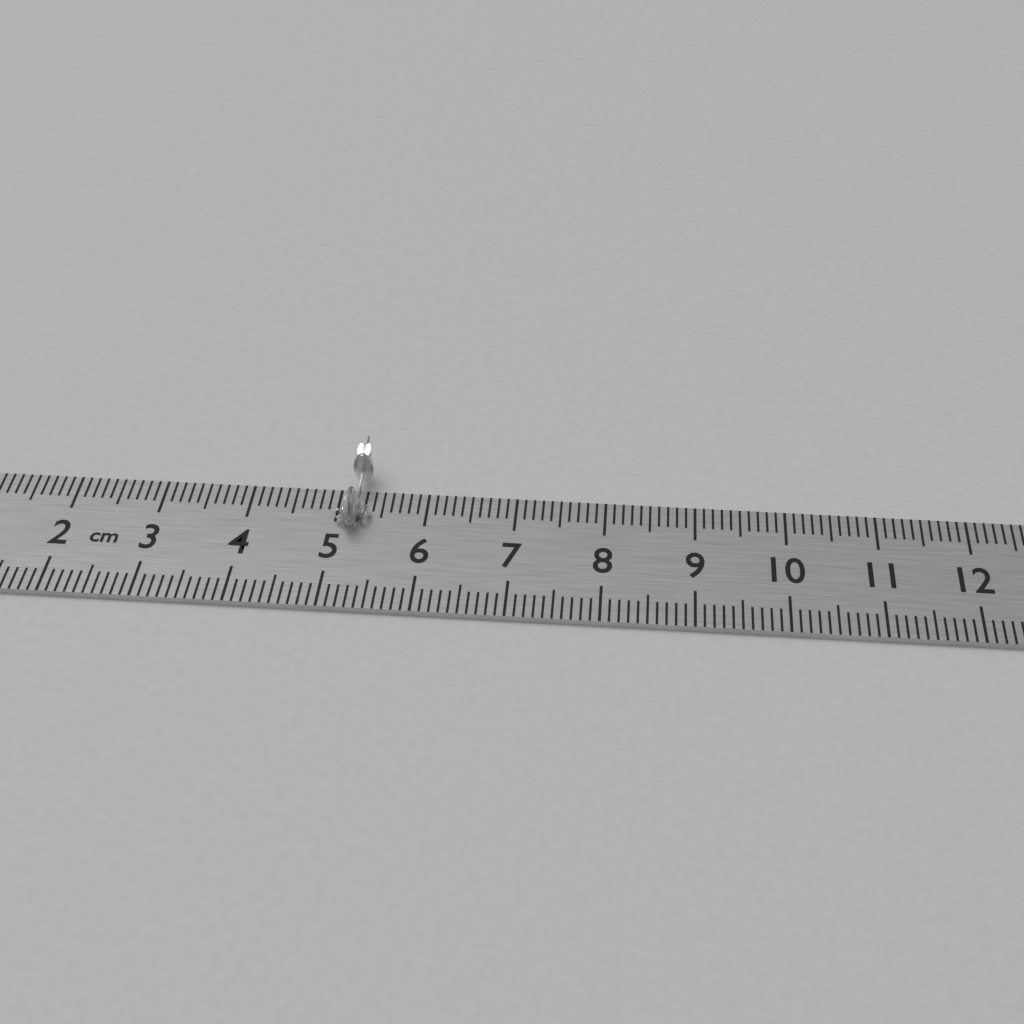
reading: 5.4 cm
